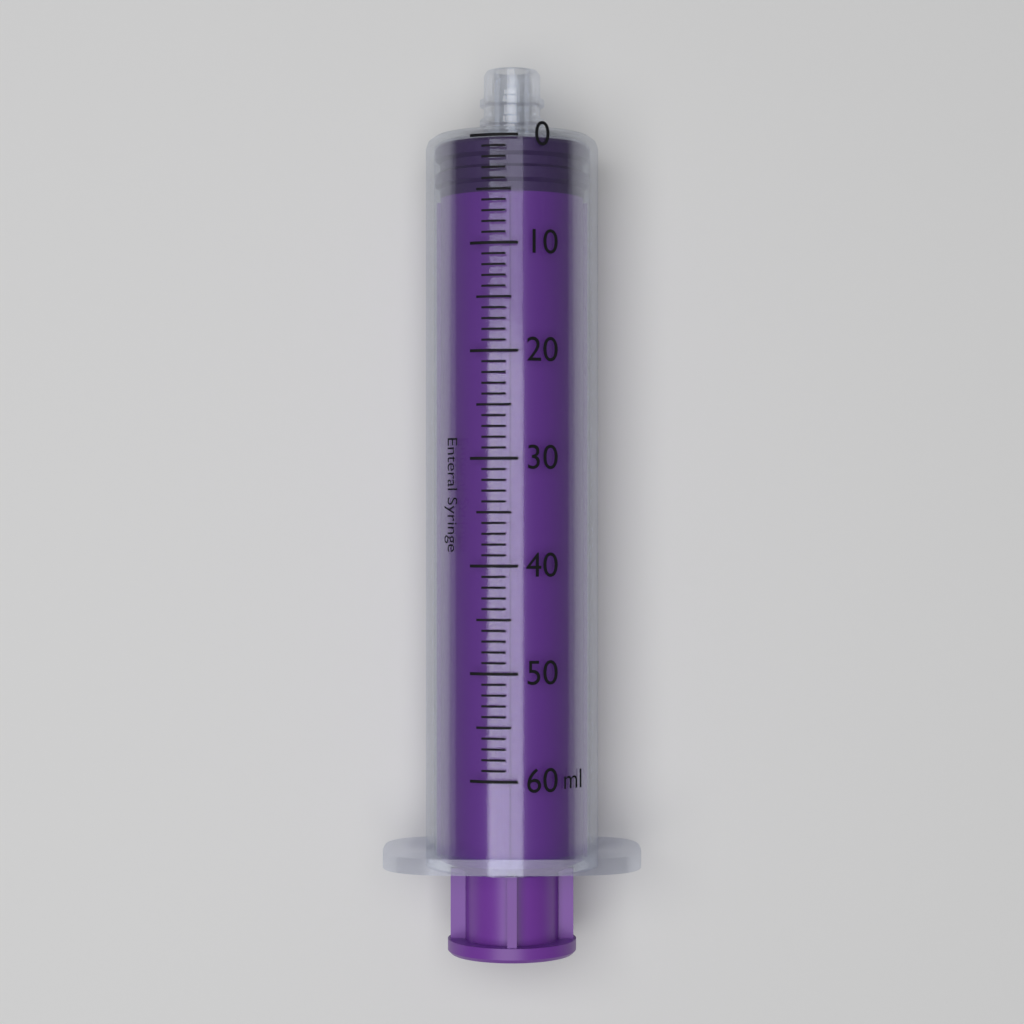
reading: 0 ml
